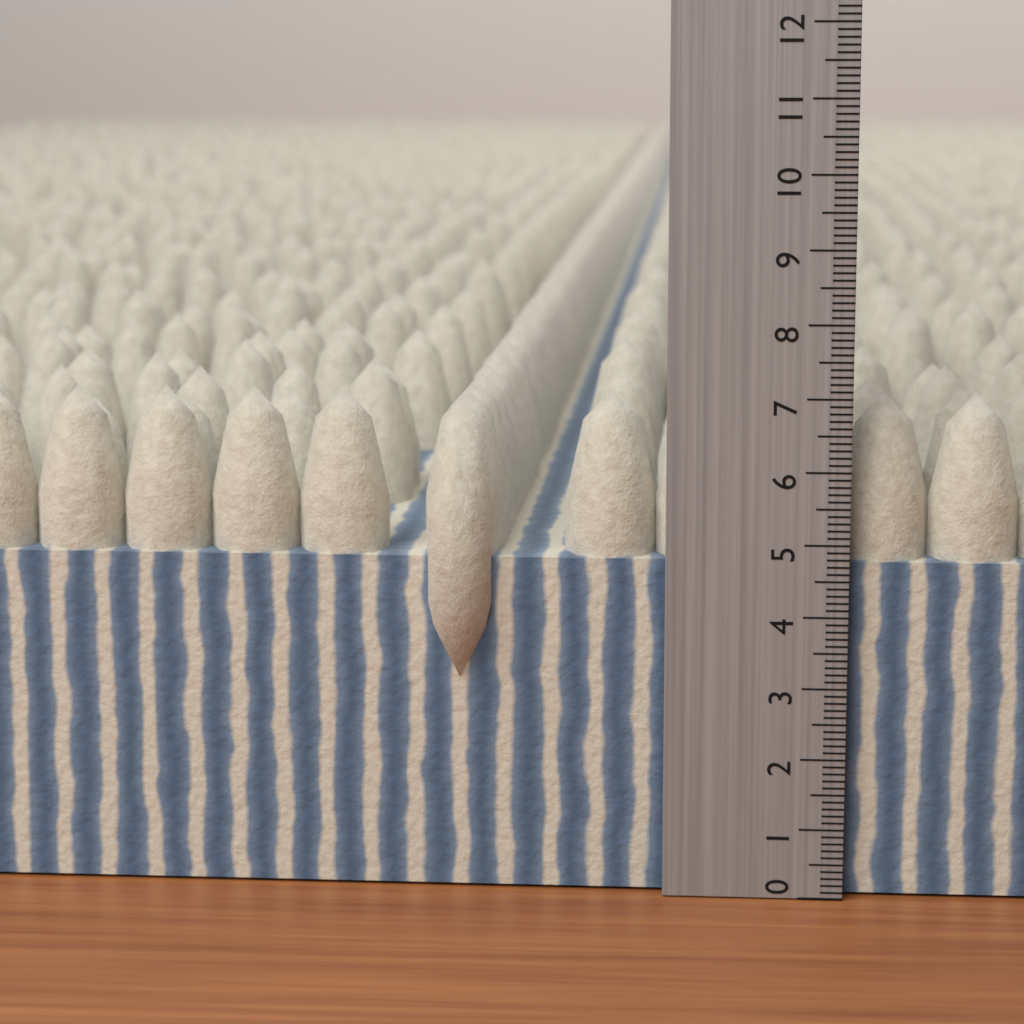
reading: 7.0 (no unit)
